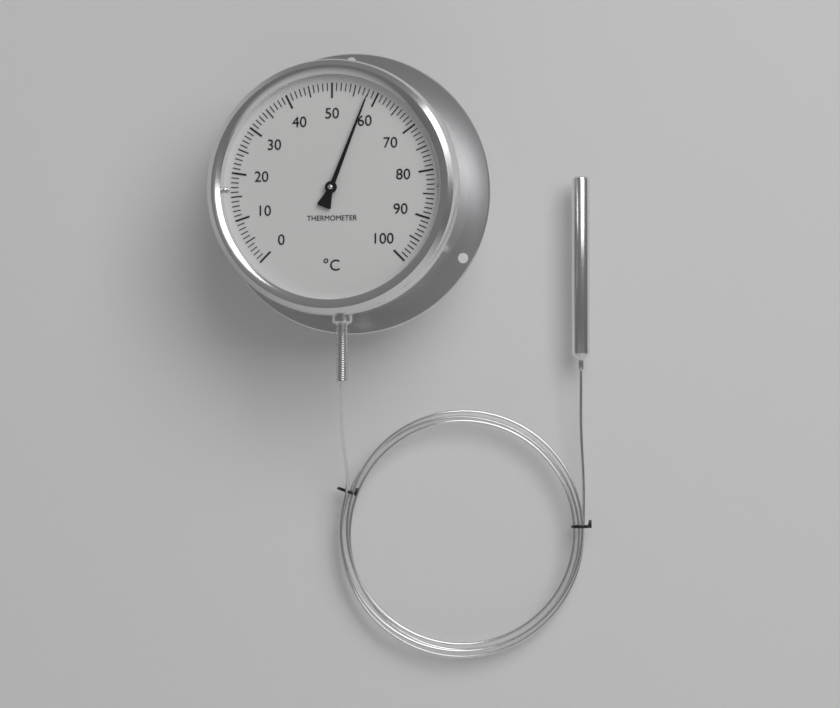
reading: 58 °C
